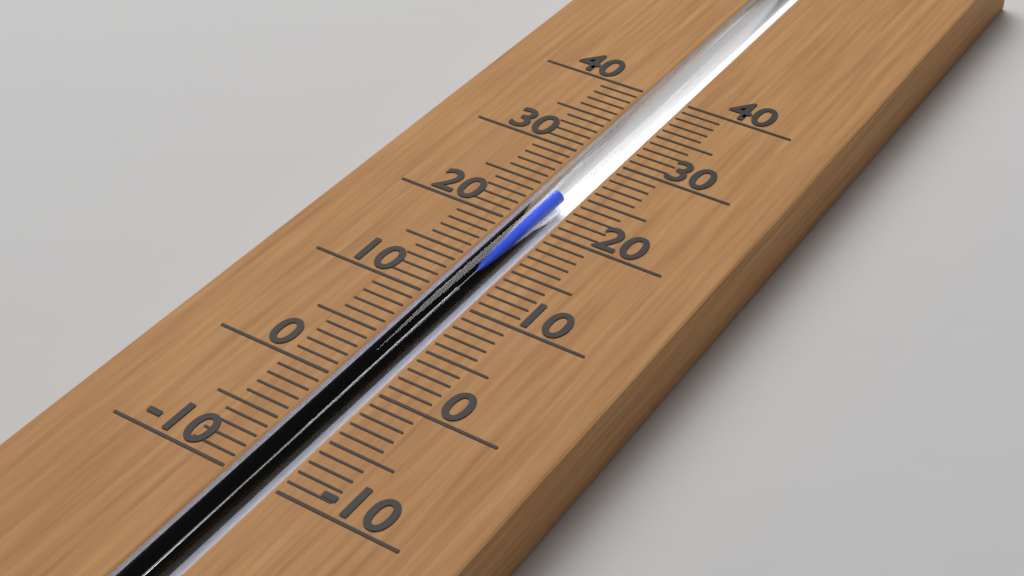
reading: 24 (no unit)
